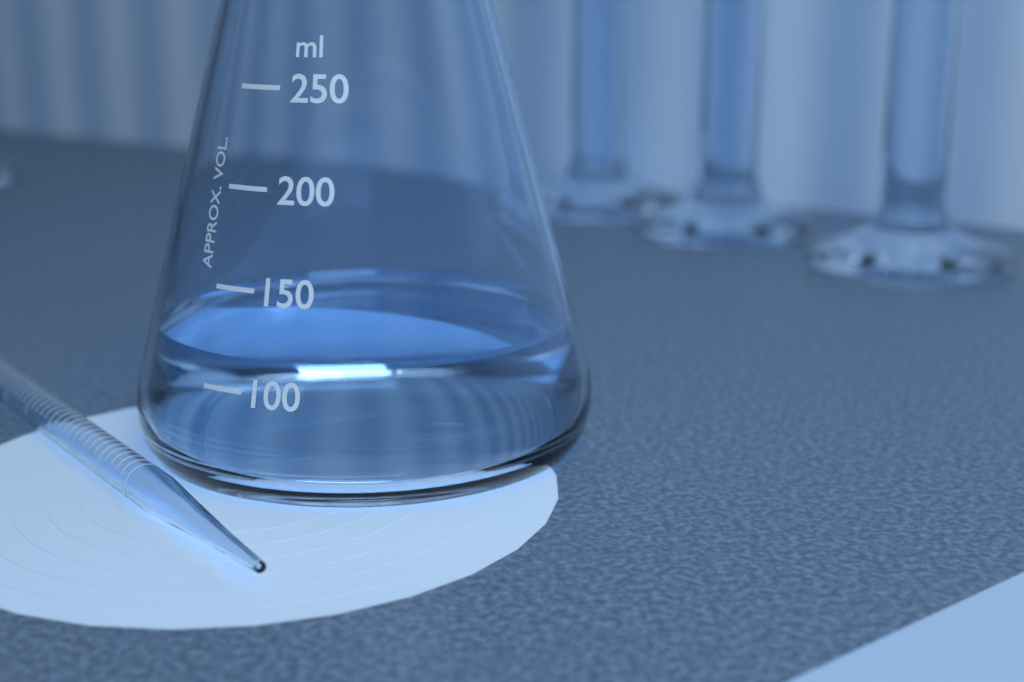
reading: 115 ml
